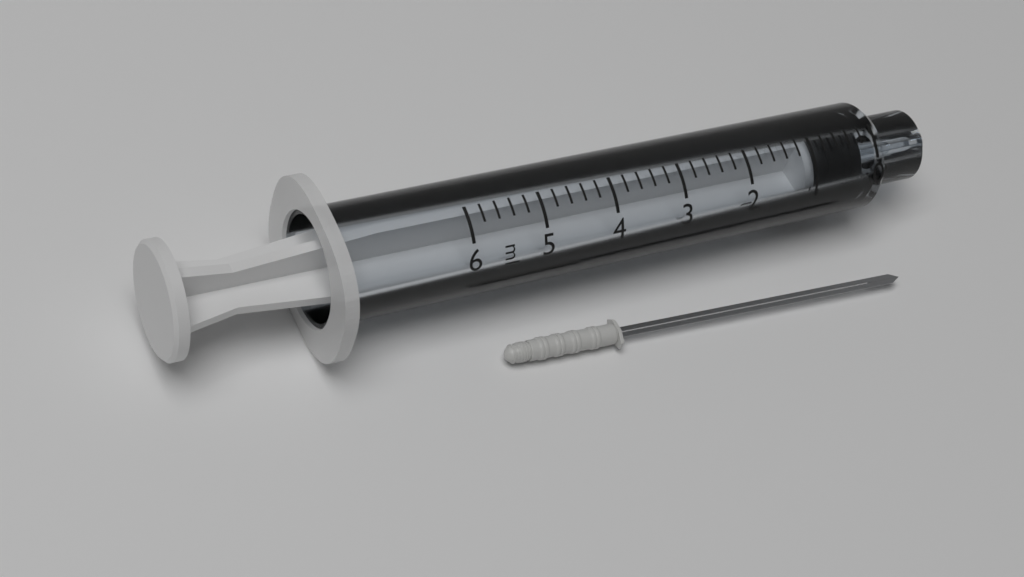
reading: 0.2 ml
